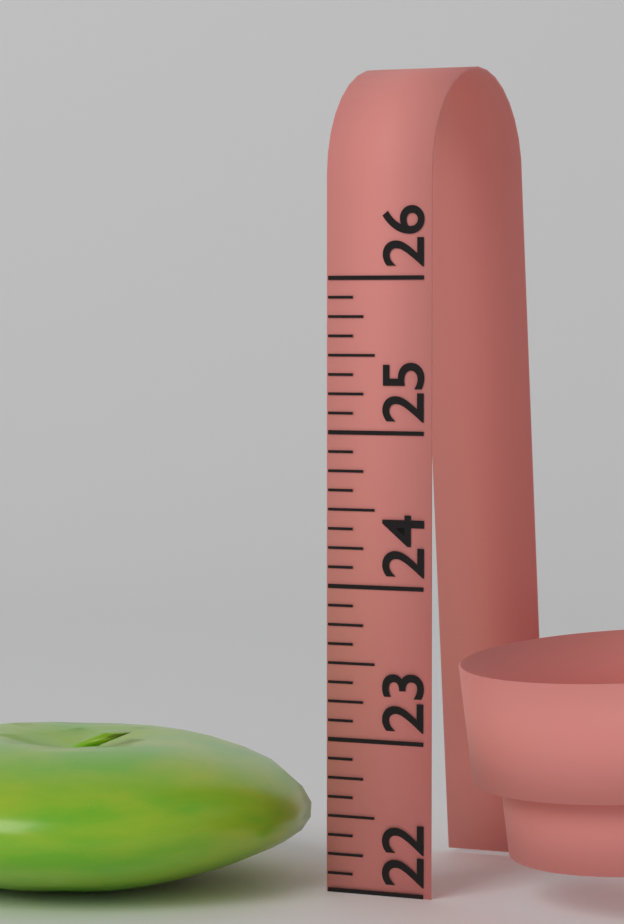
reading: 23.000 (no unit)
